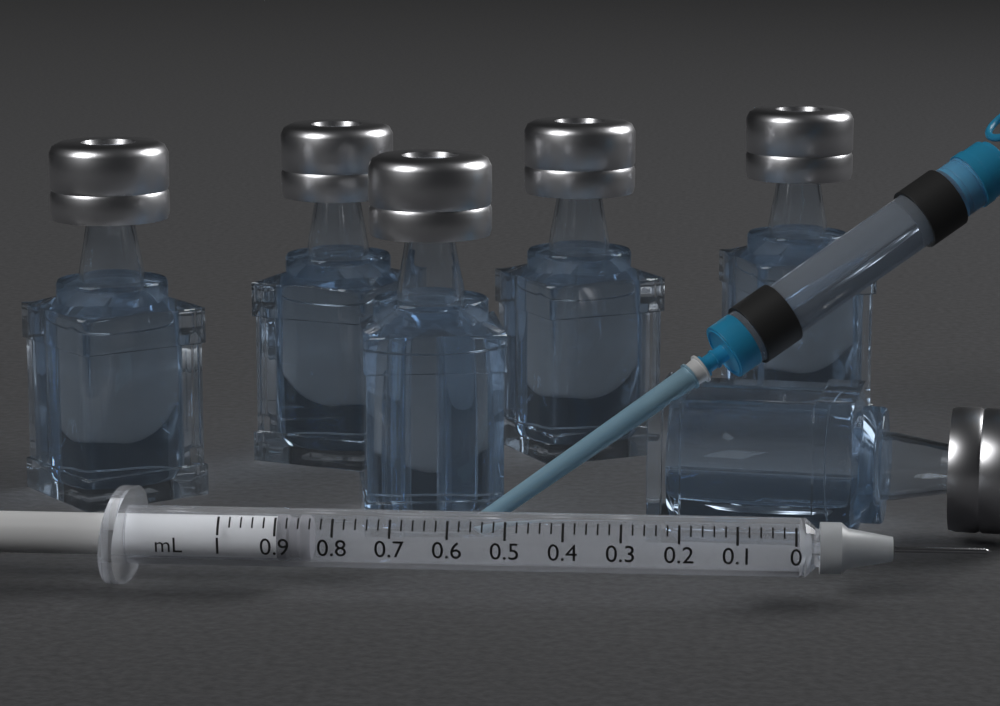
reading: 0.84 mL
